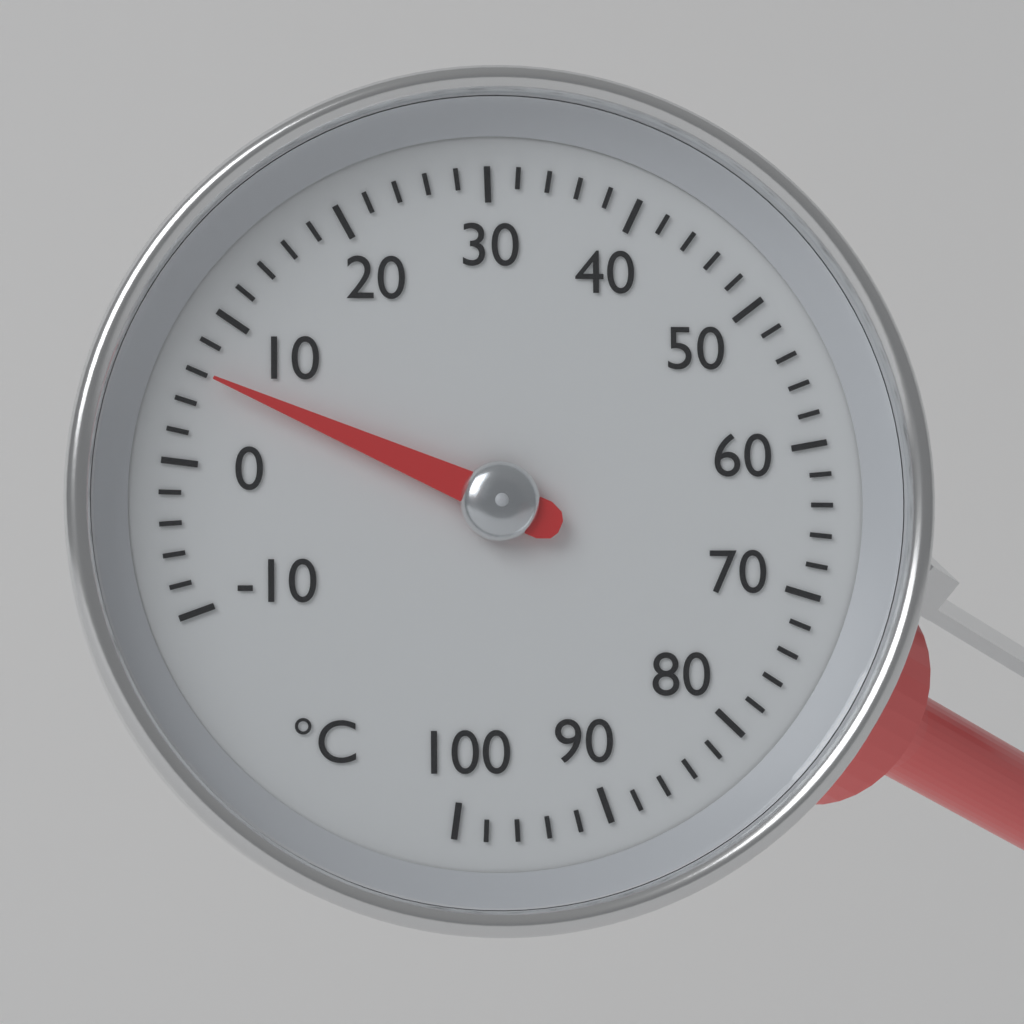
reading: 6 °C
